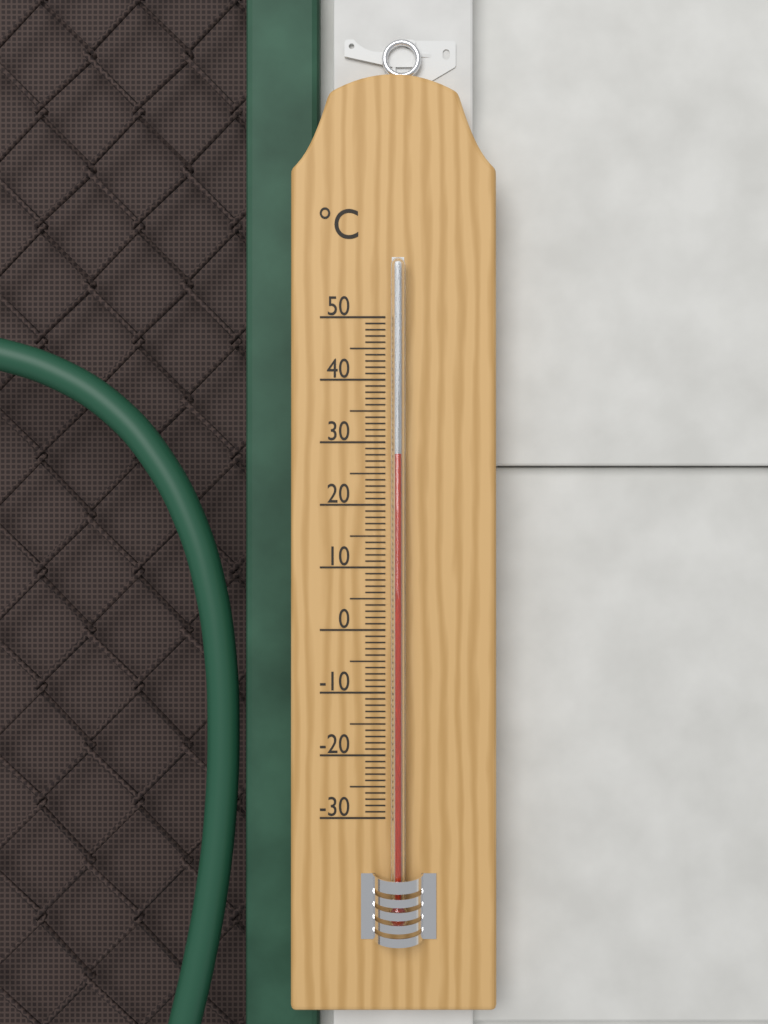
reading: 28 °C
